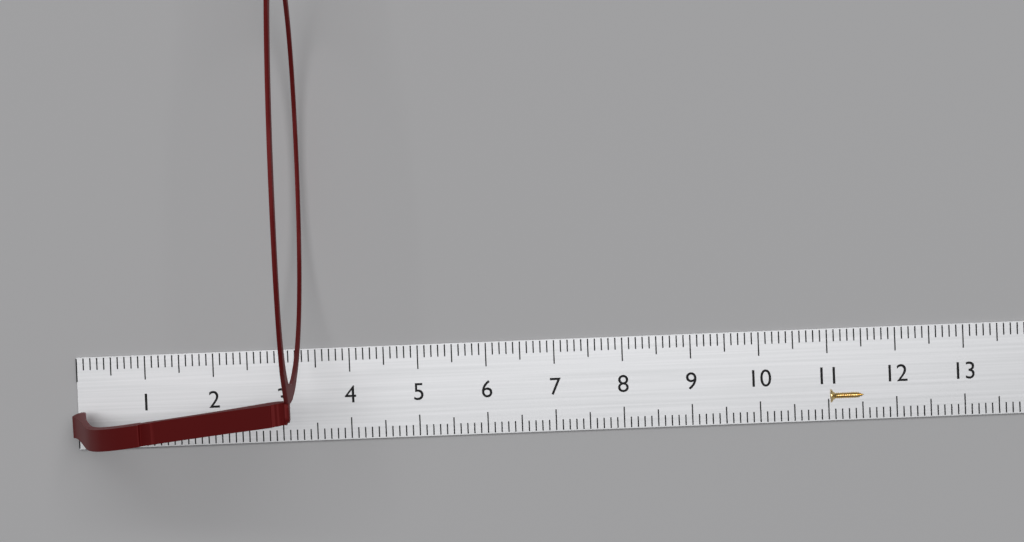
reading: 3.4 cm
